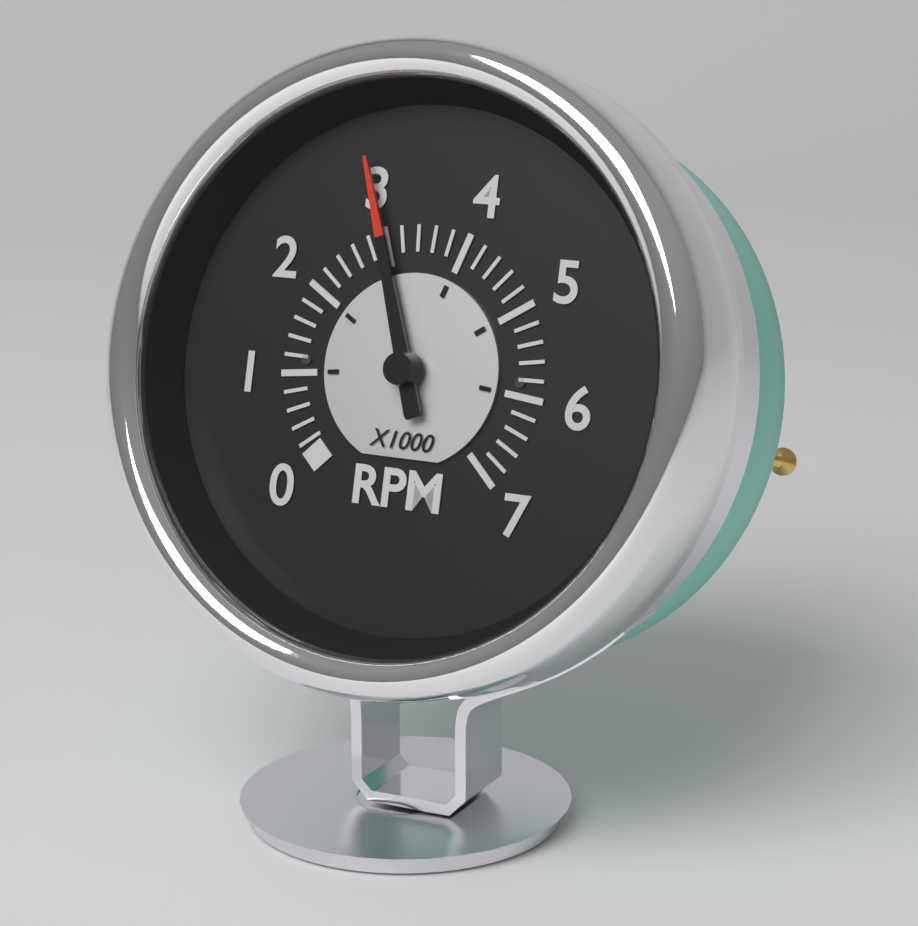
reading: 3000 RPM
